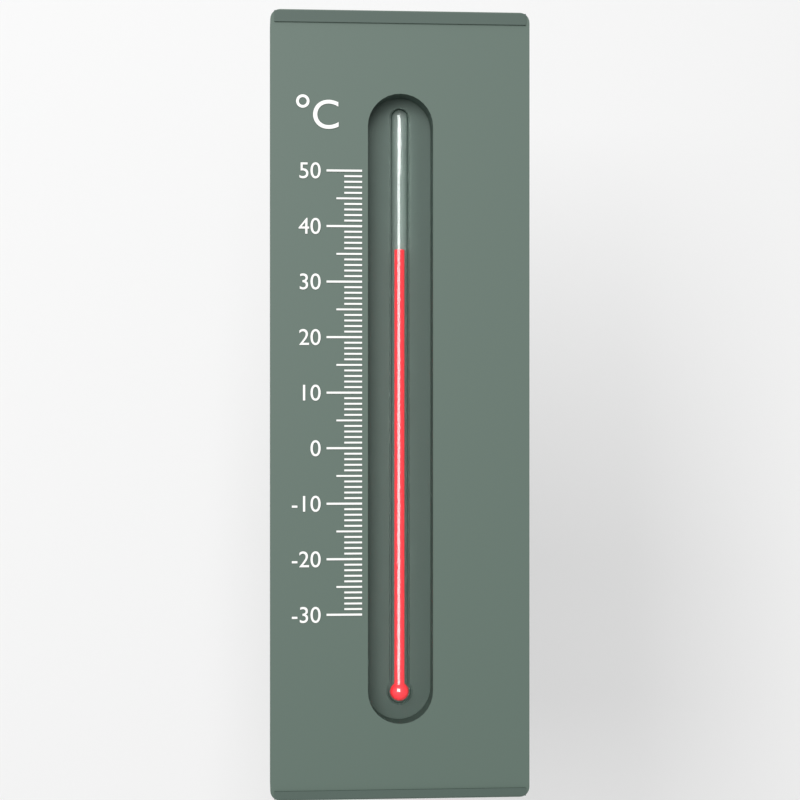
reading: 36 °C
